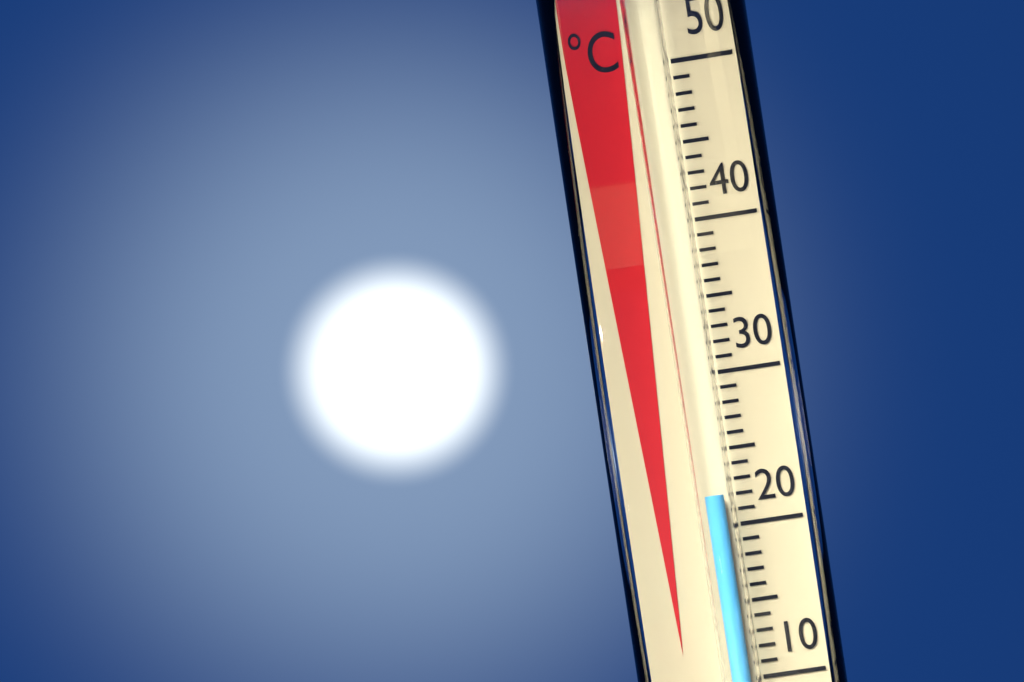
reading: 22 °C
